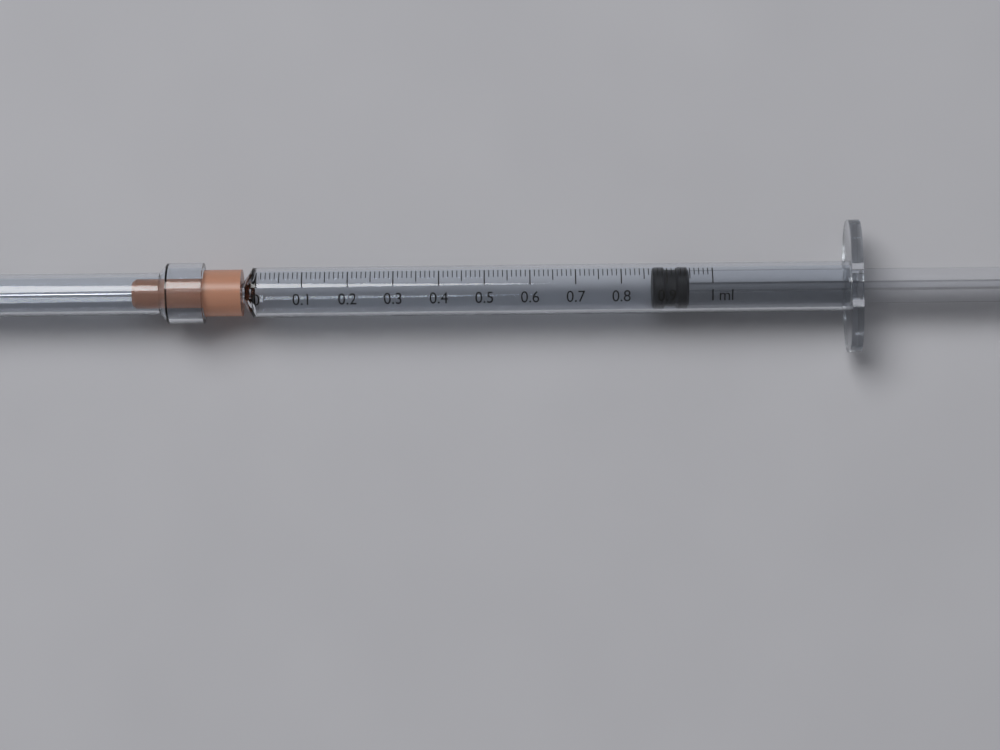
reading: 0.87 ml
